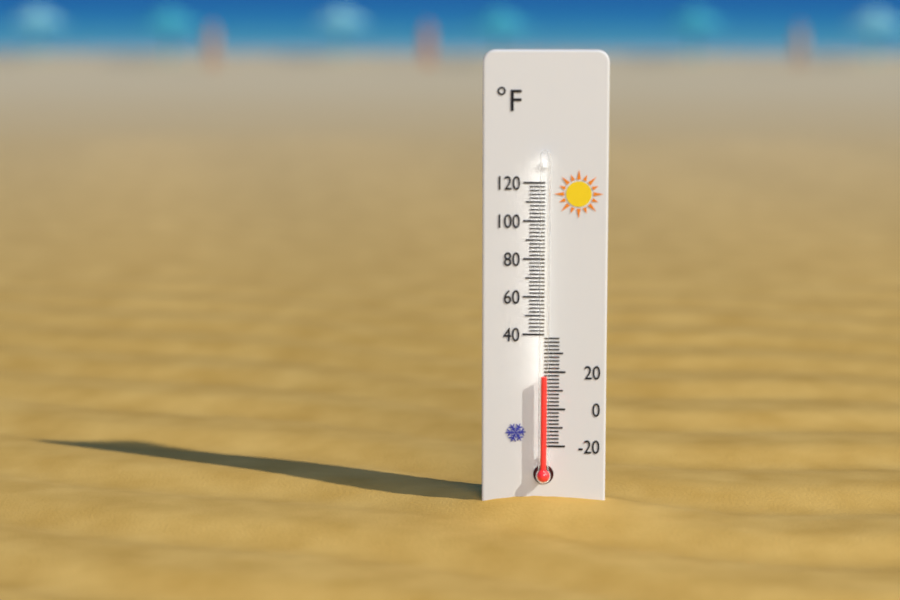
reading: 18 °F
